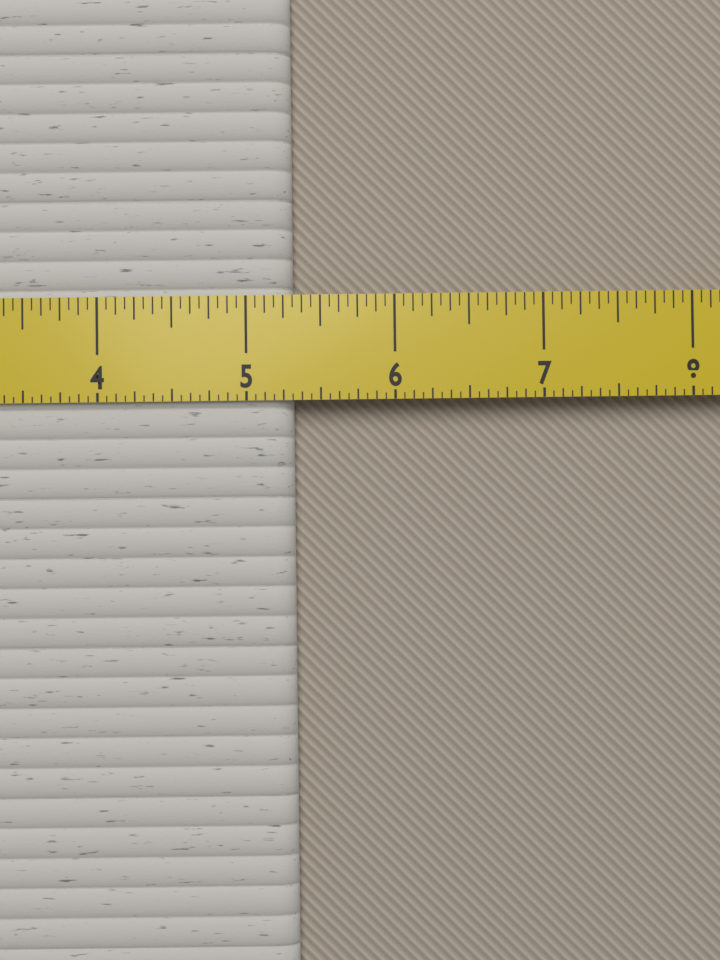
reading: 5.3125 in
